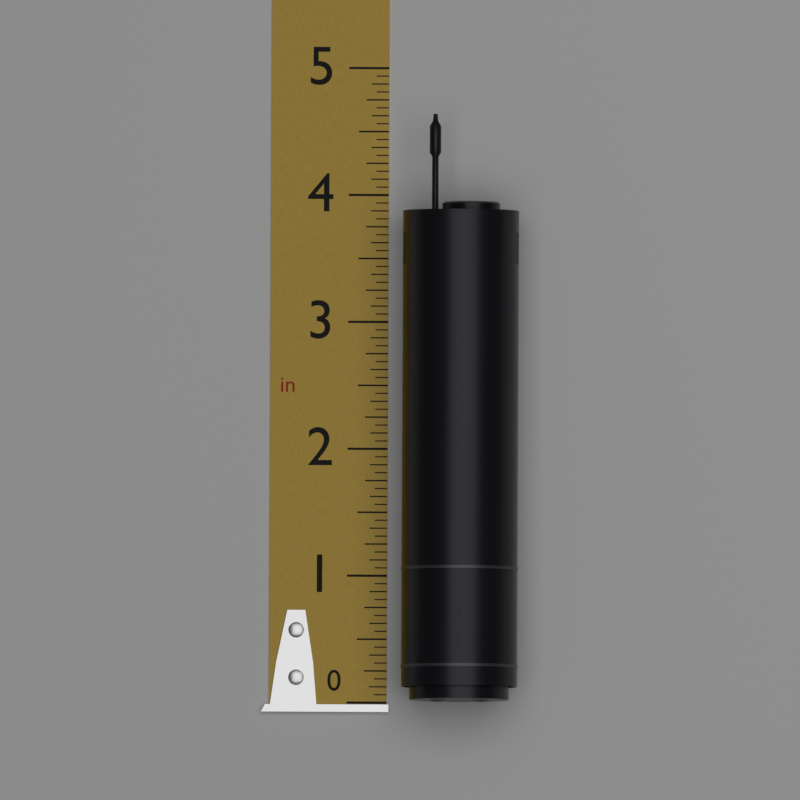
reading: 4.6250 in
